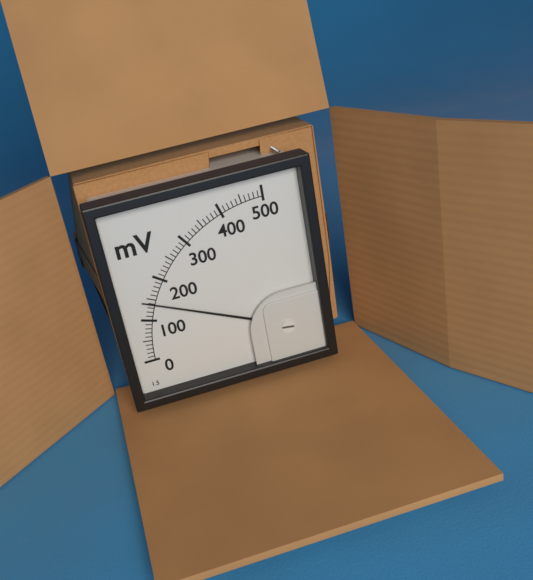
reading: 140 mV
